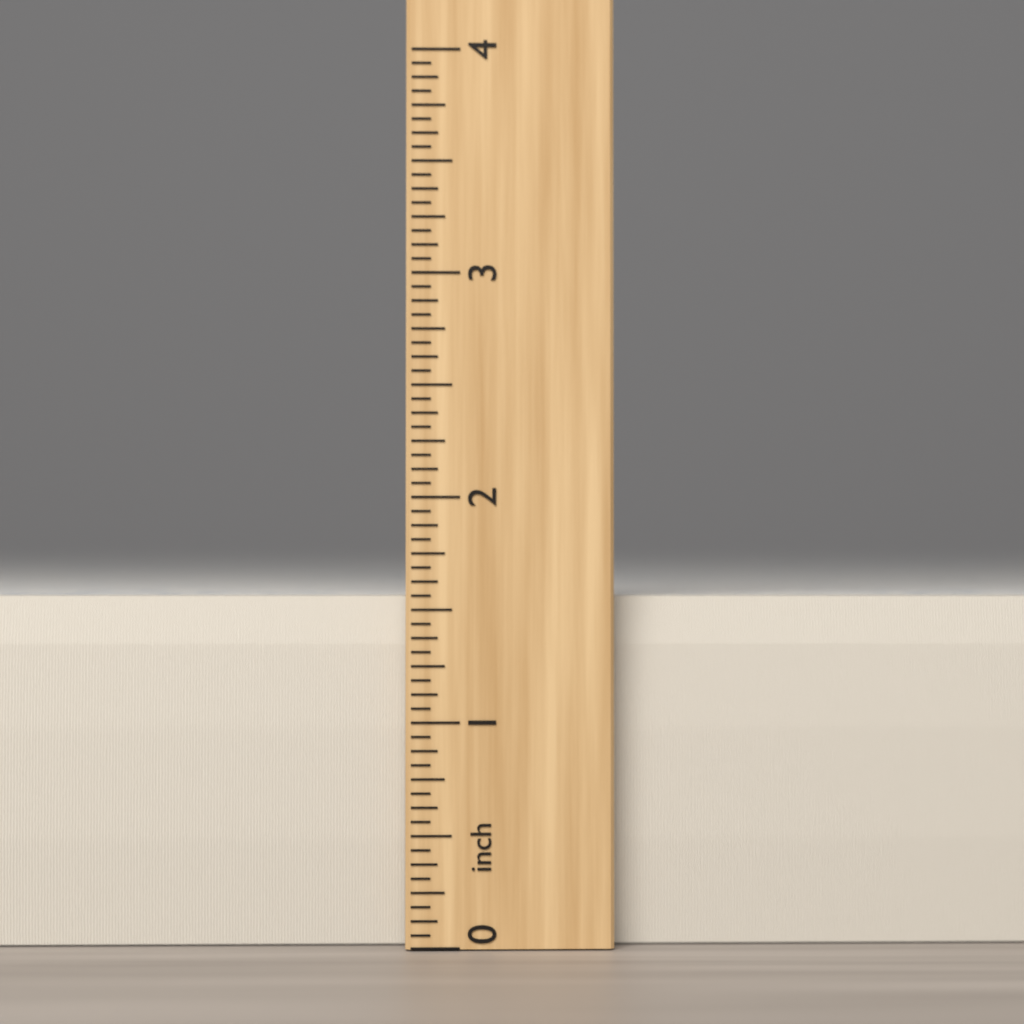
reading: 1.5625 inch
